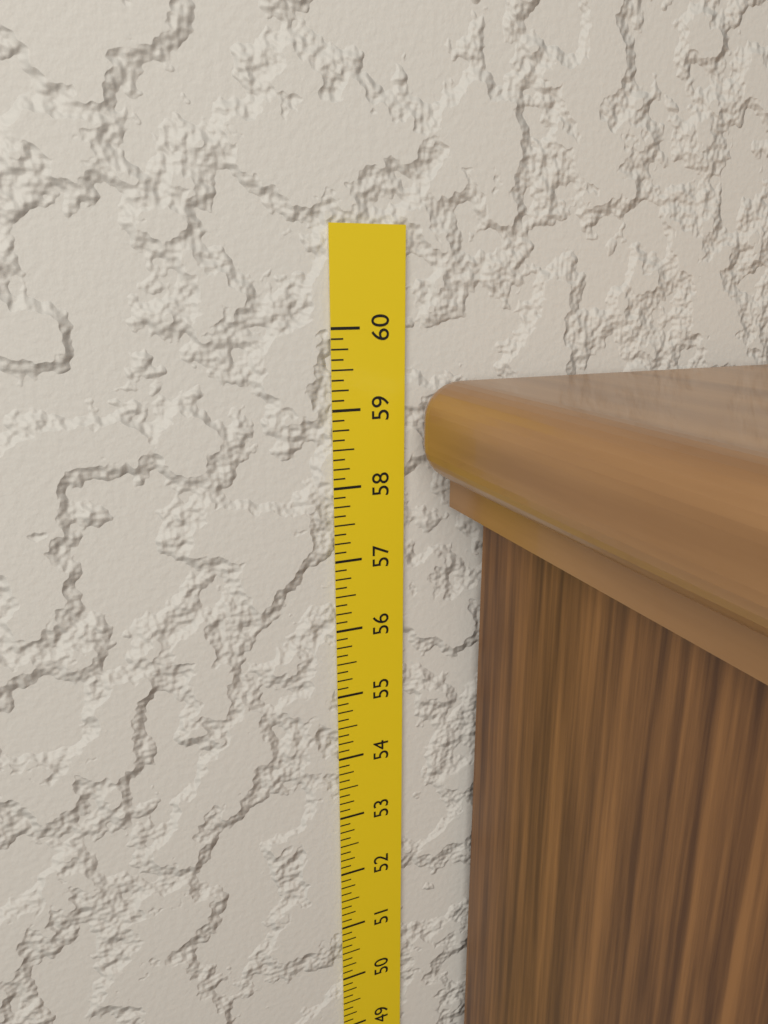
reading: 59.375 in
